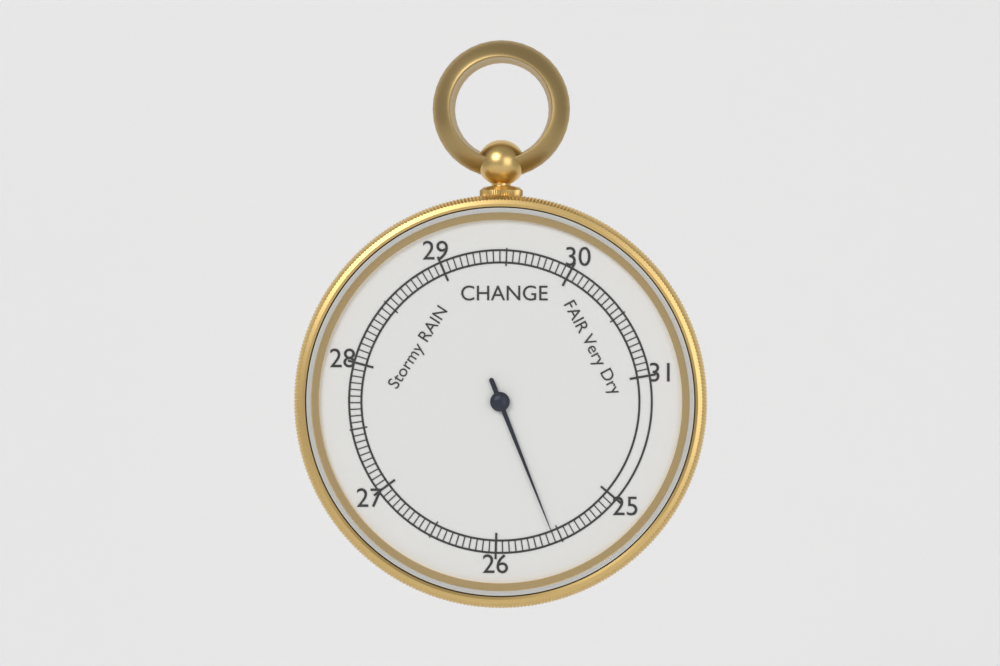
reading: 25.55 inHg
